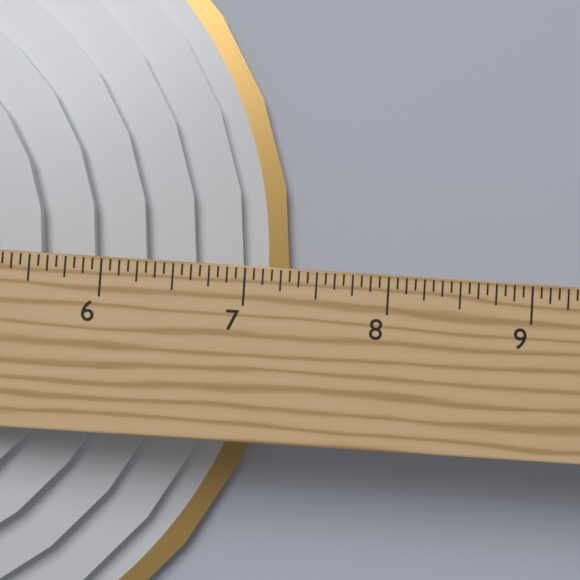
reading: 7.3125 in
